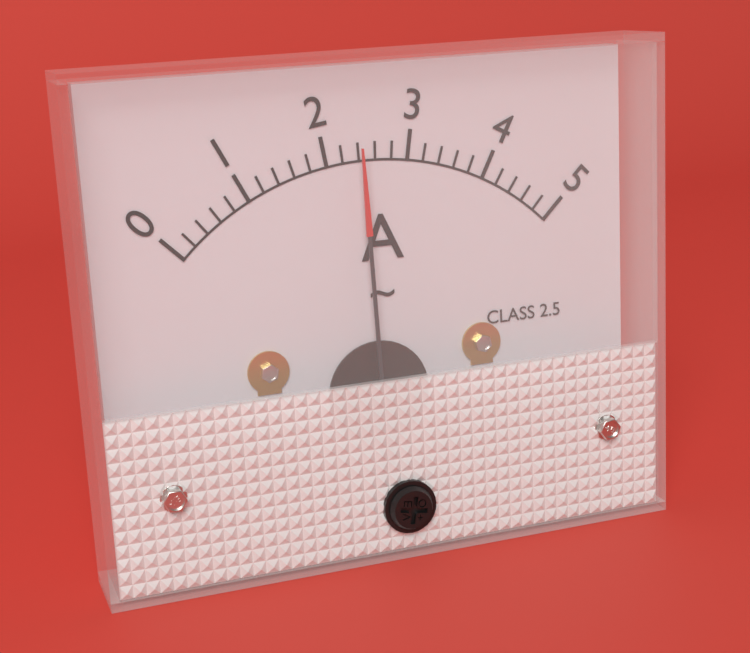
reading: 2.4 A
